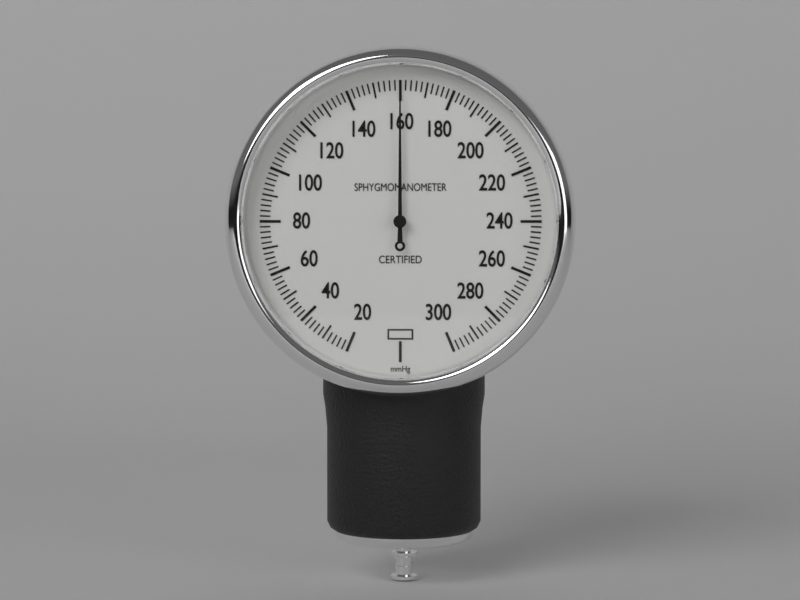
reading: 160 mmHg
